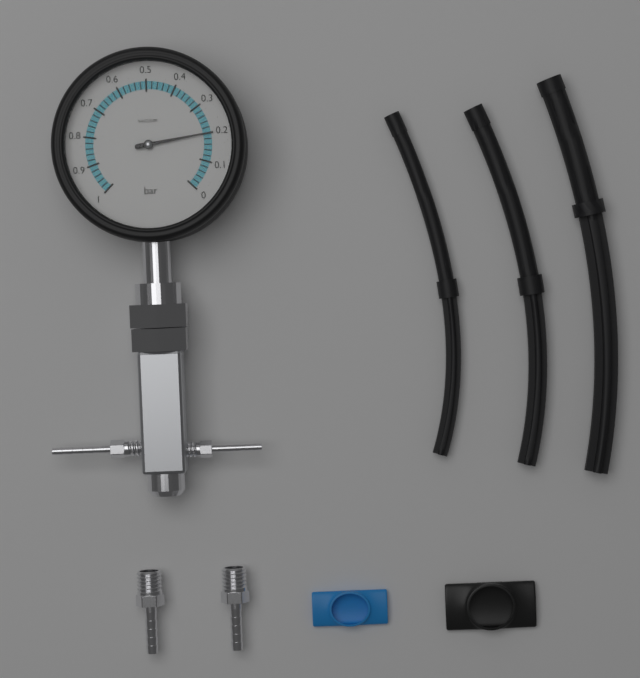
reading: 0.20 bar
